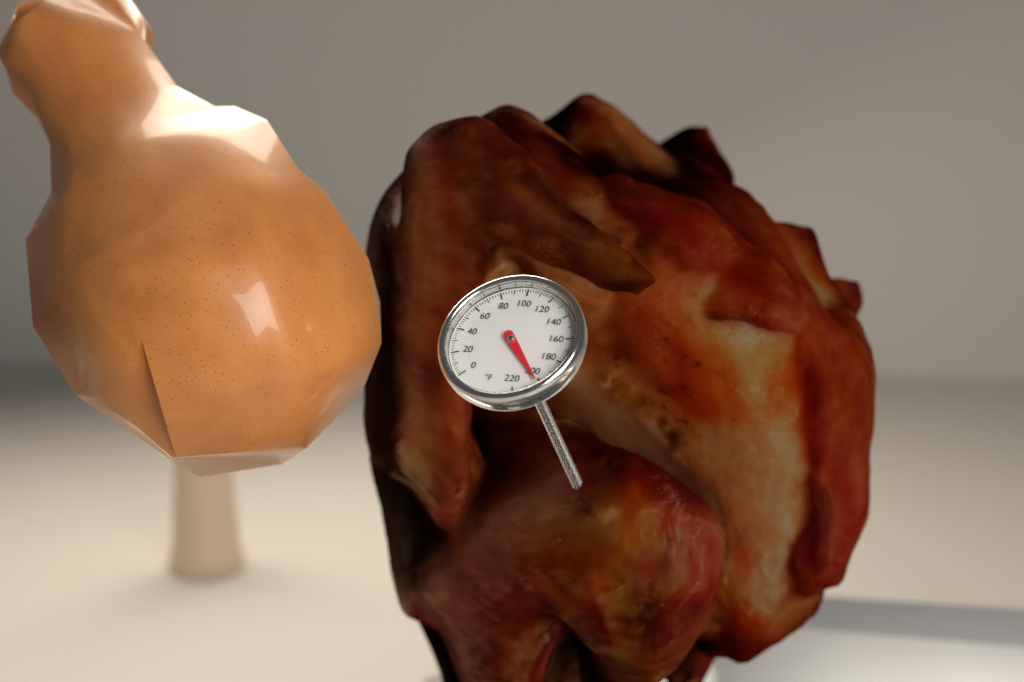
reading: 202 °F
